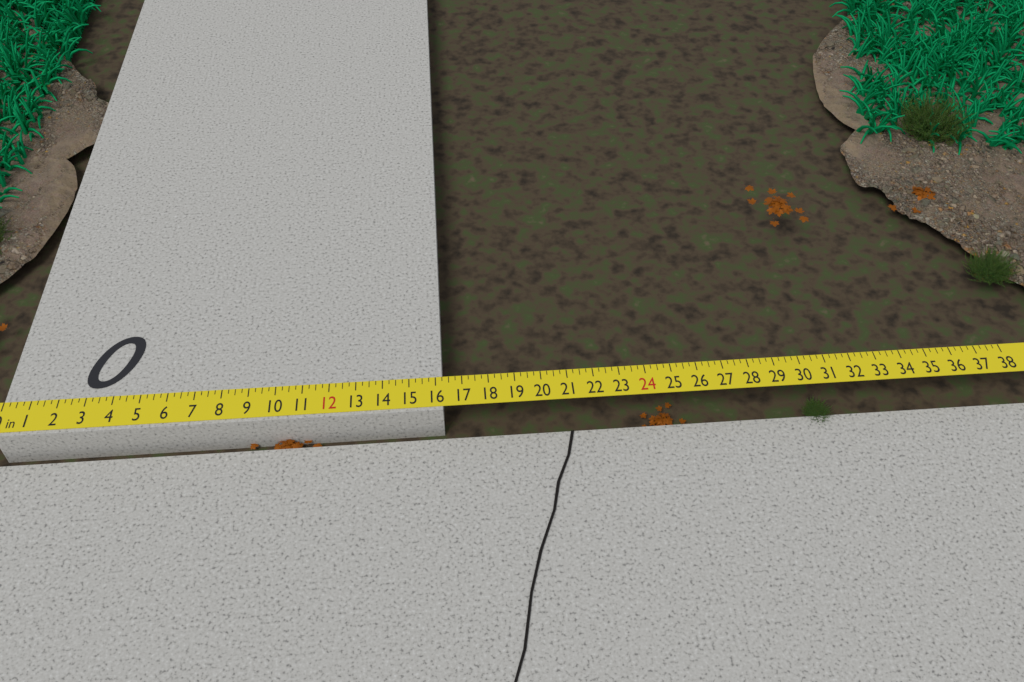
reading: 16.25 in
